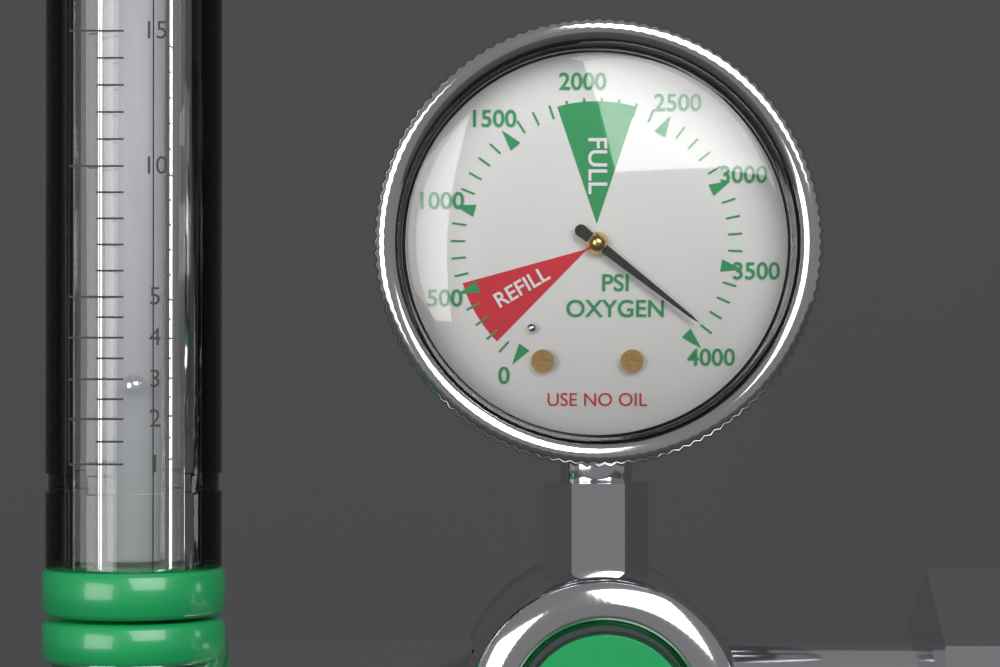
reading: 3900 psi
